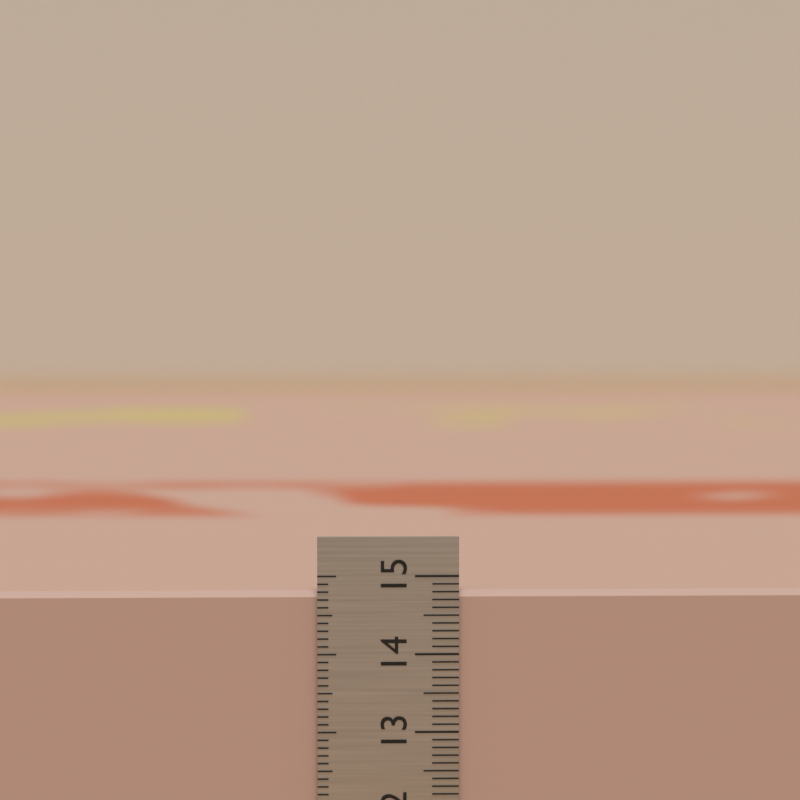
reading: 14.8 cm
